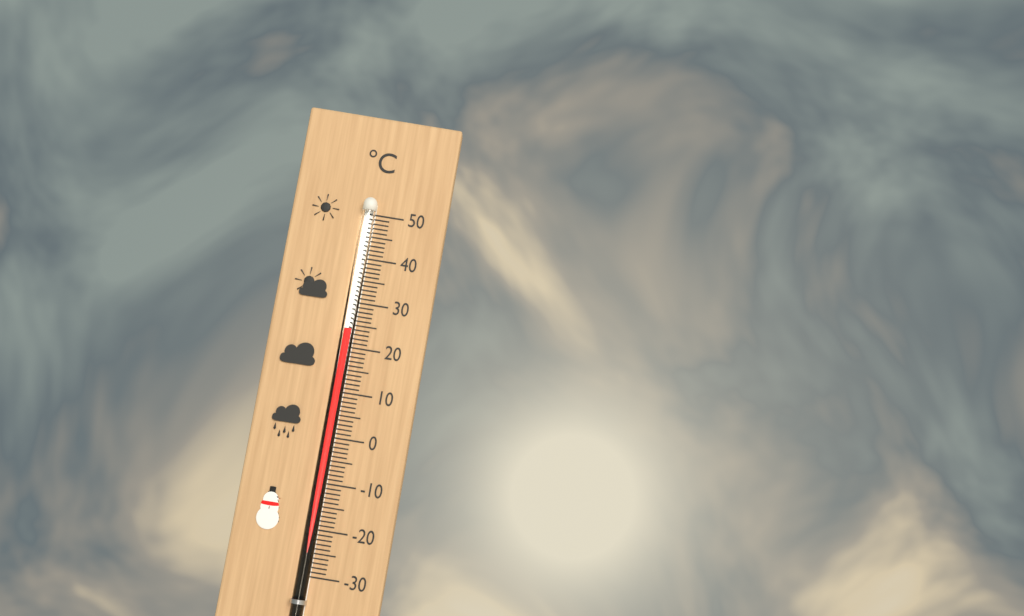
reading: 24 °C
